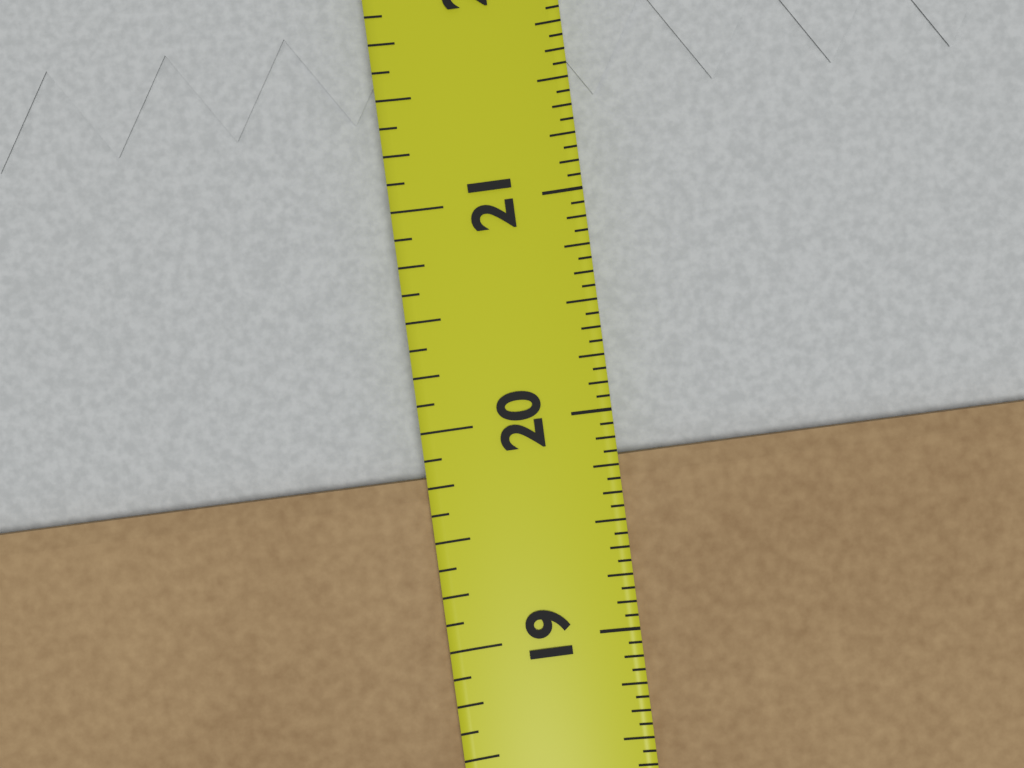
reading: 19.8125 in
